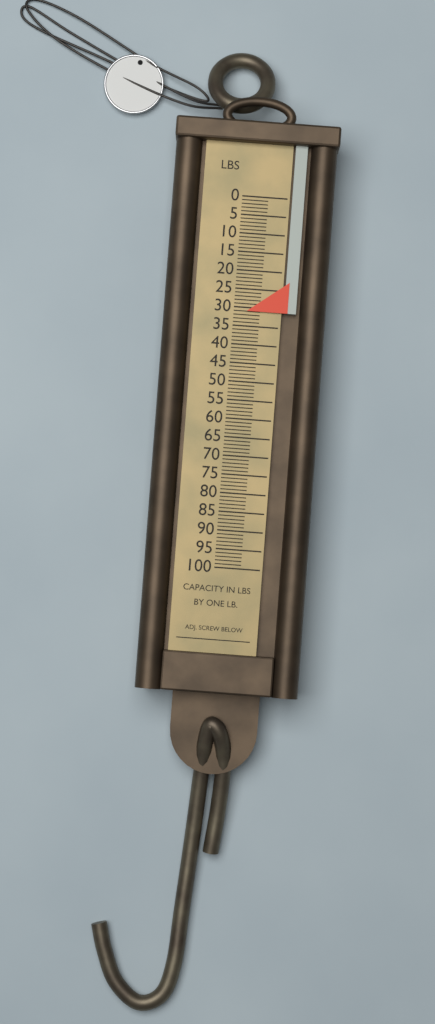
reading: 31 lb
